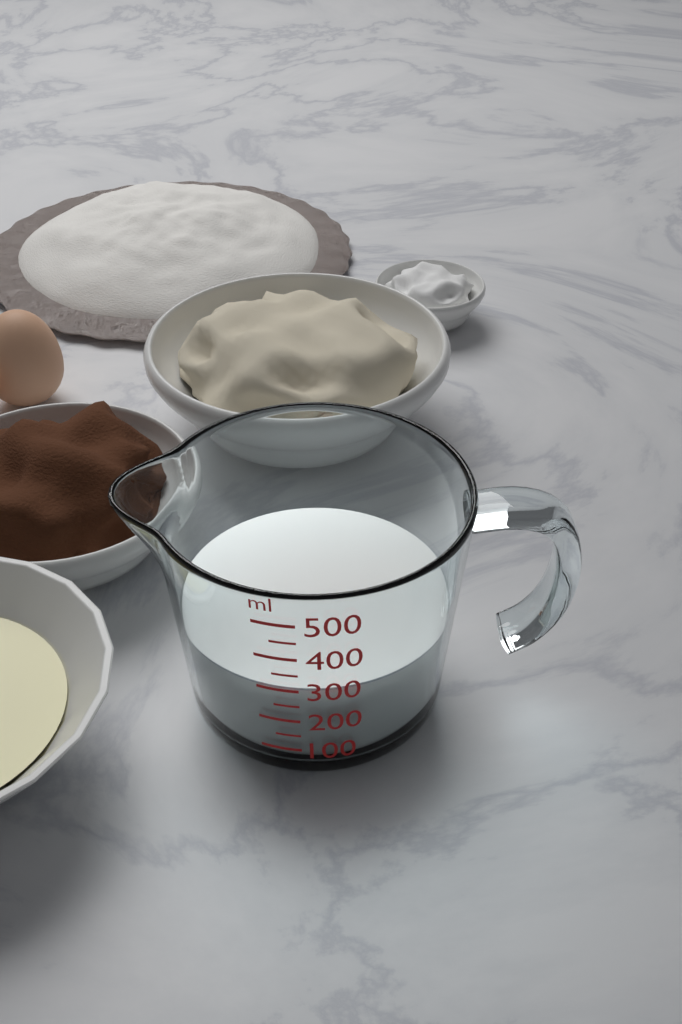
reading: 300 ml
